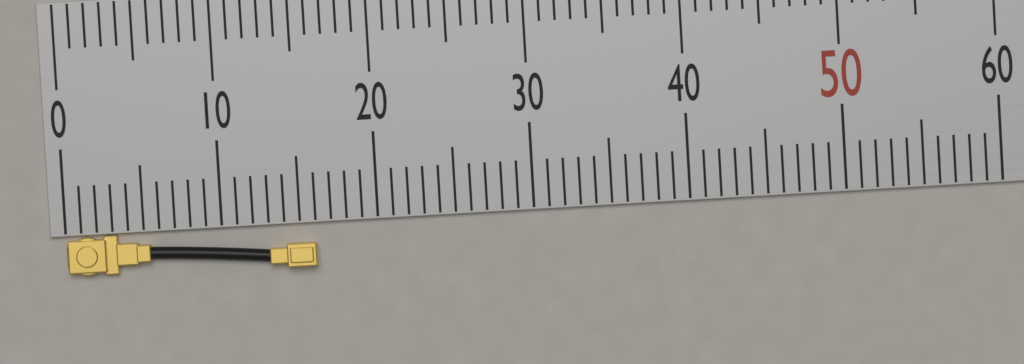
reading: 16 (no unit)
